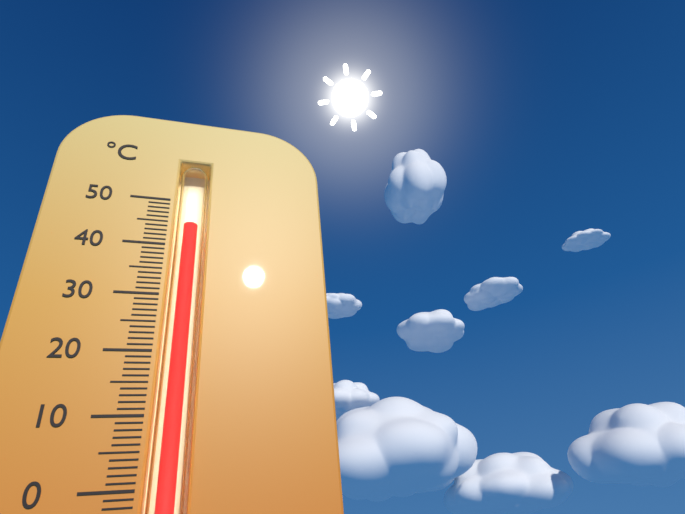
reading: 45 °C
